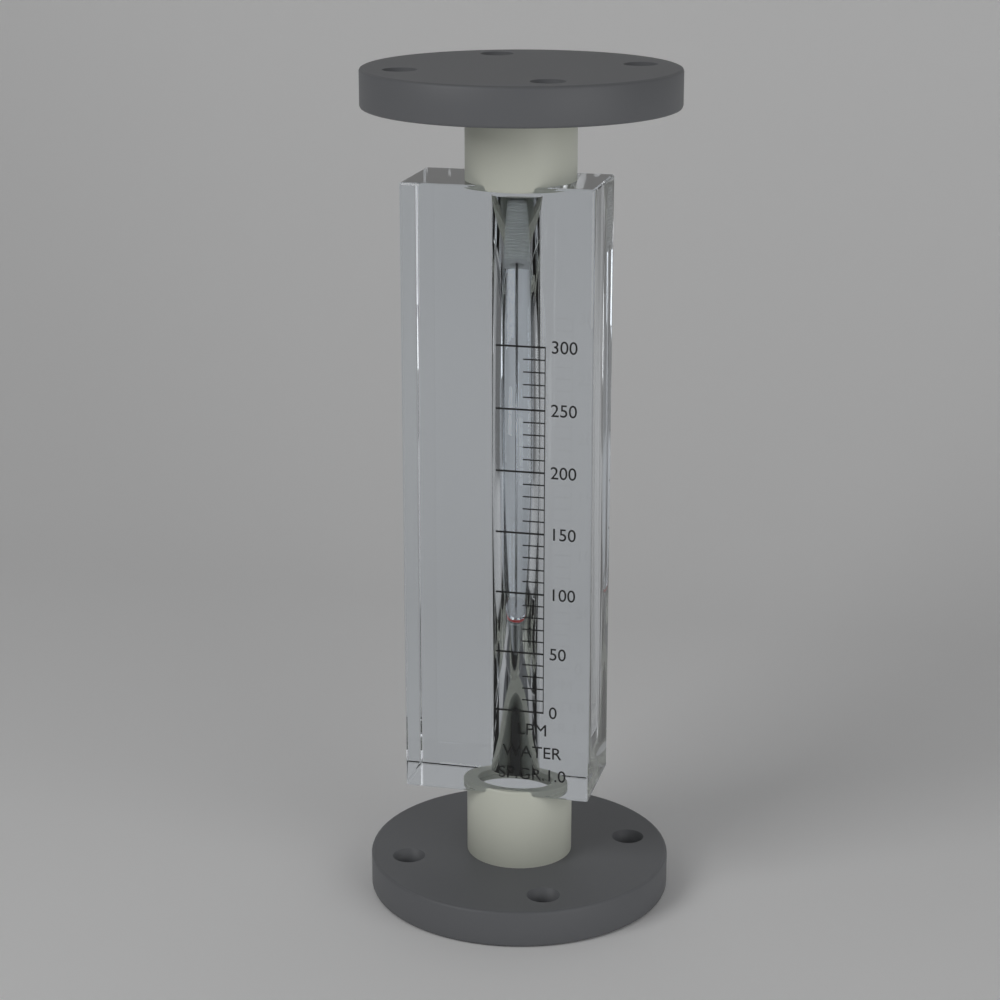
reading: 70 LPM
